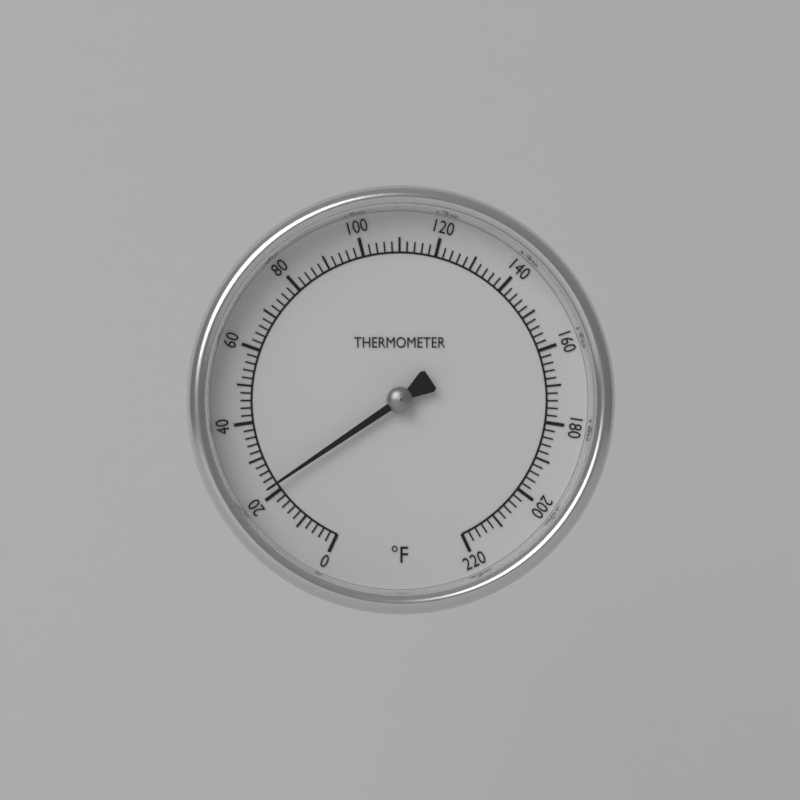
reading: 22 °F
